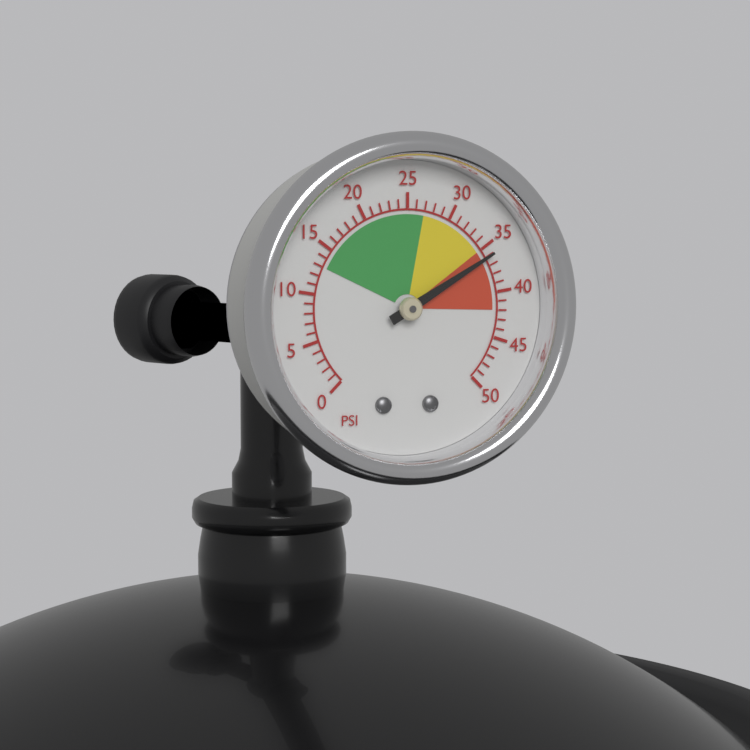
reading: 36 psi
